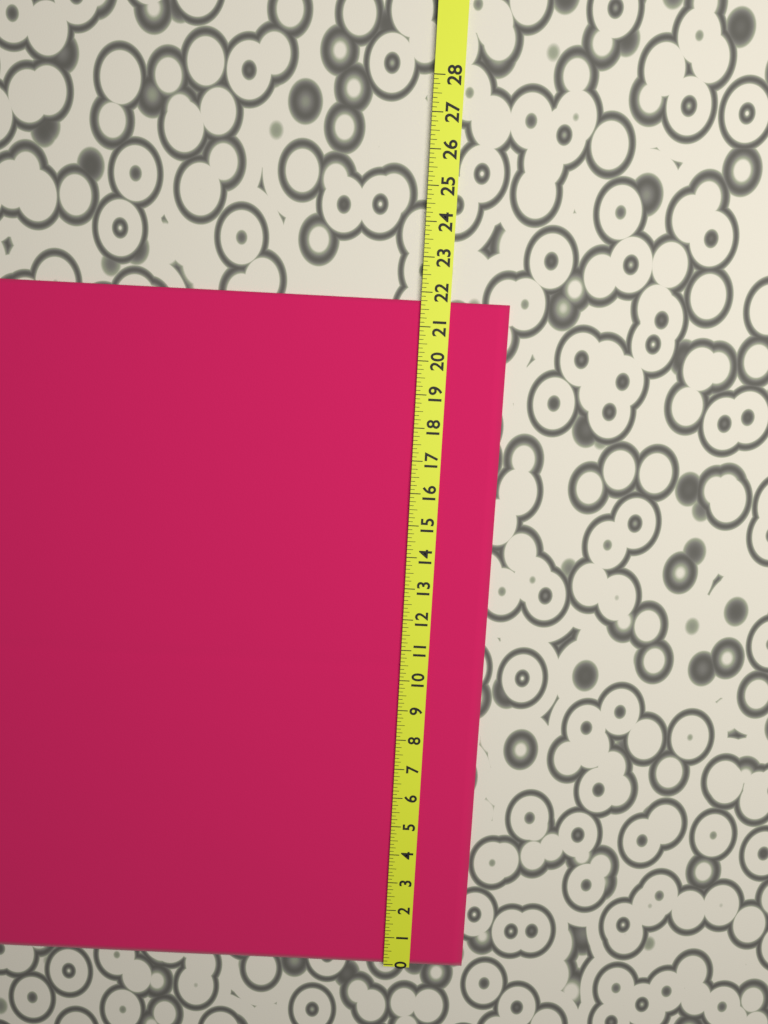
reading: 21.750 (no unit)
